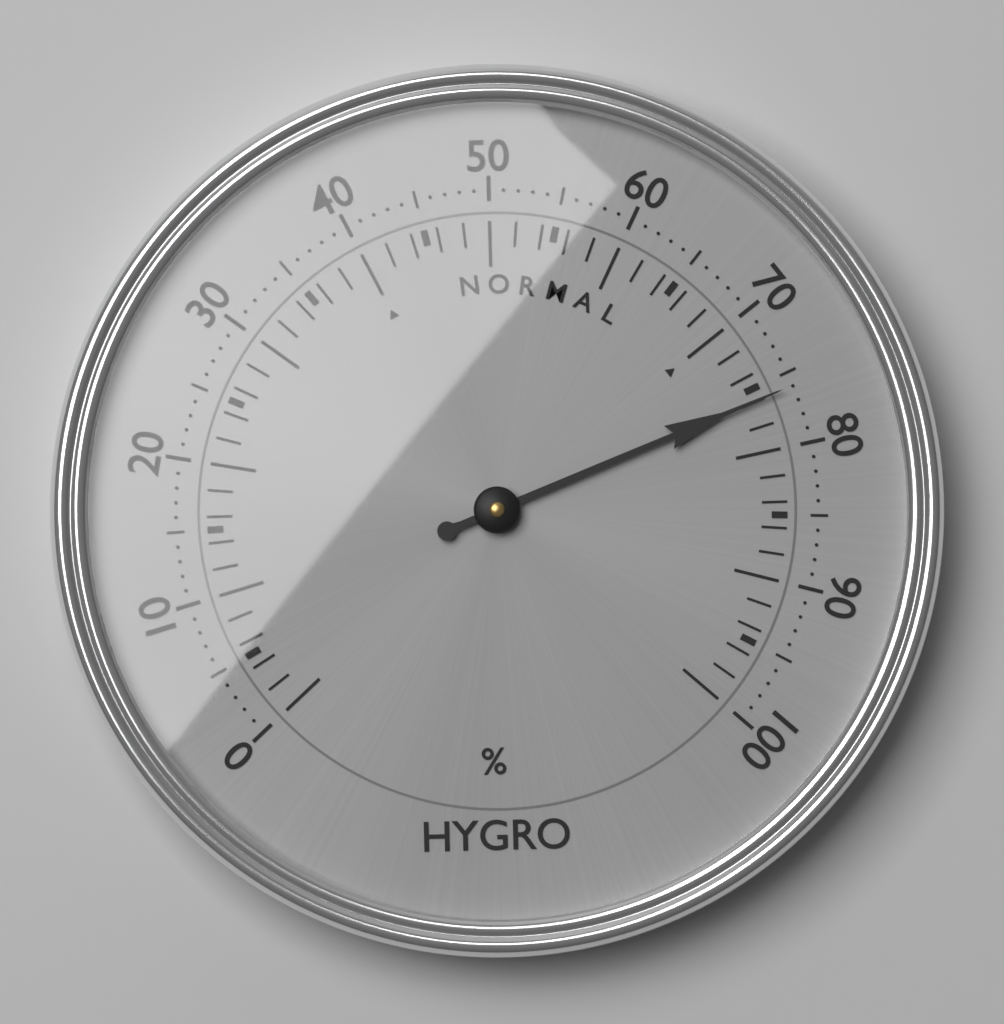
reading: 76 %
